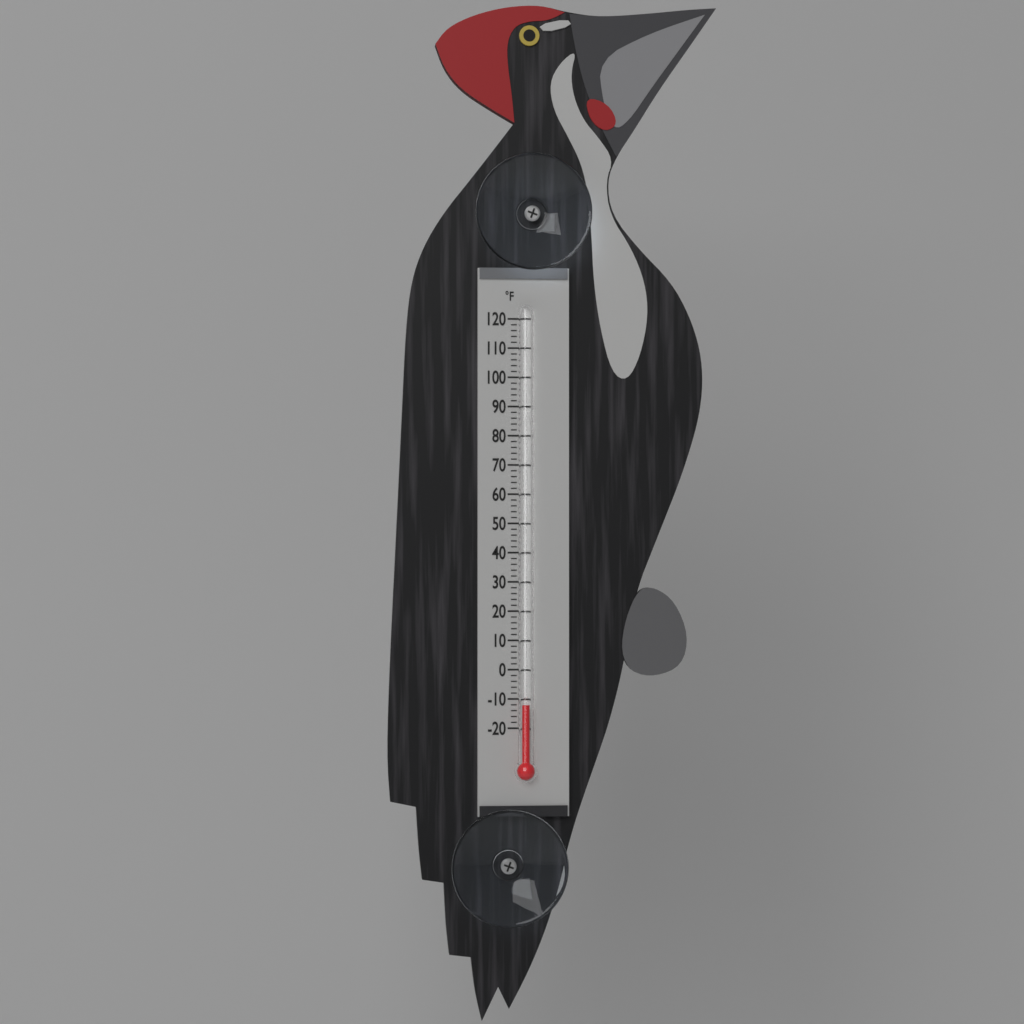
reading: -12 °F
